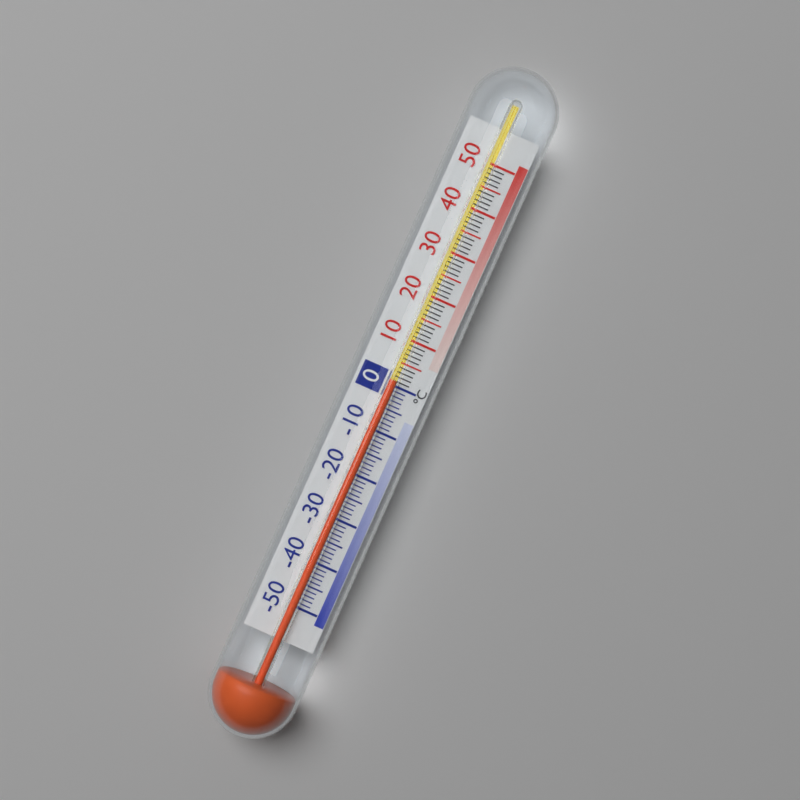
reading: 1 °C
